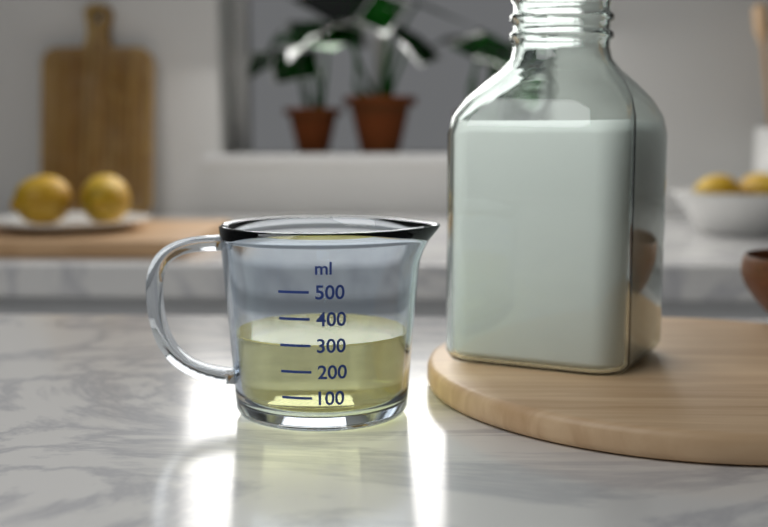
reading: 300 ml
